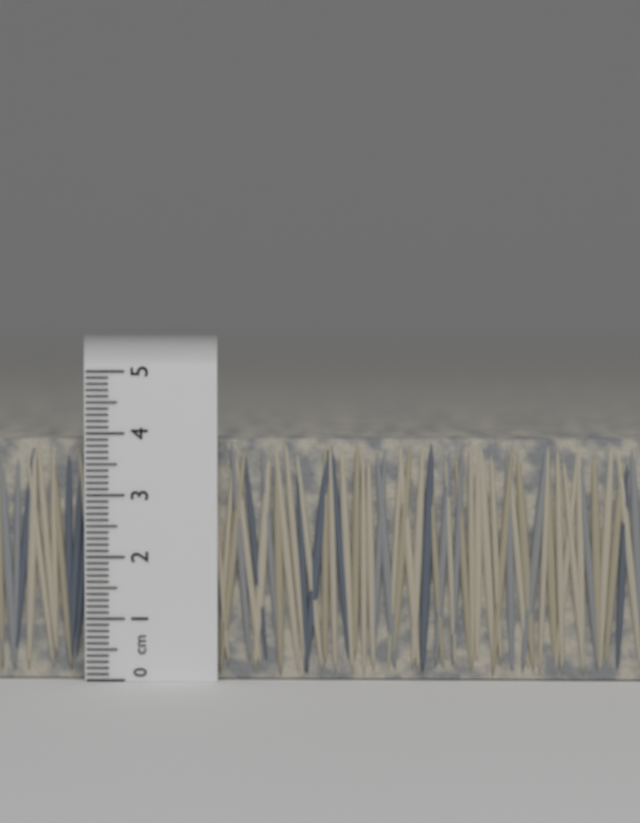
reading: 3.9 cm
